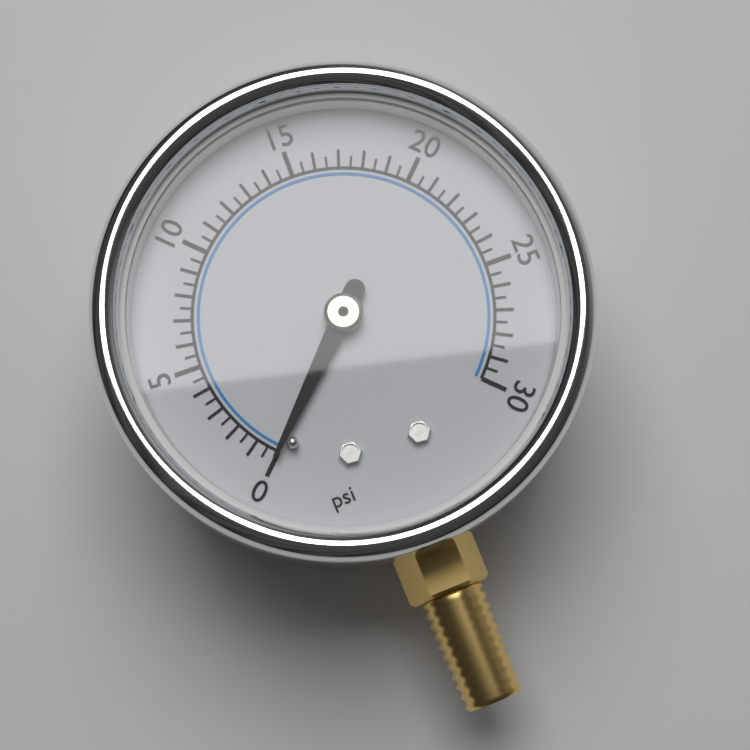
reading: 0.0 psi
